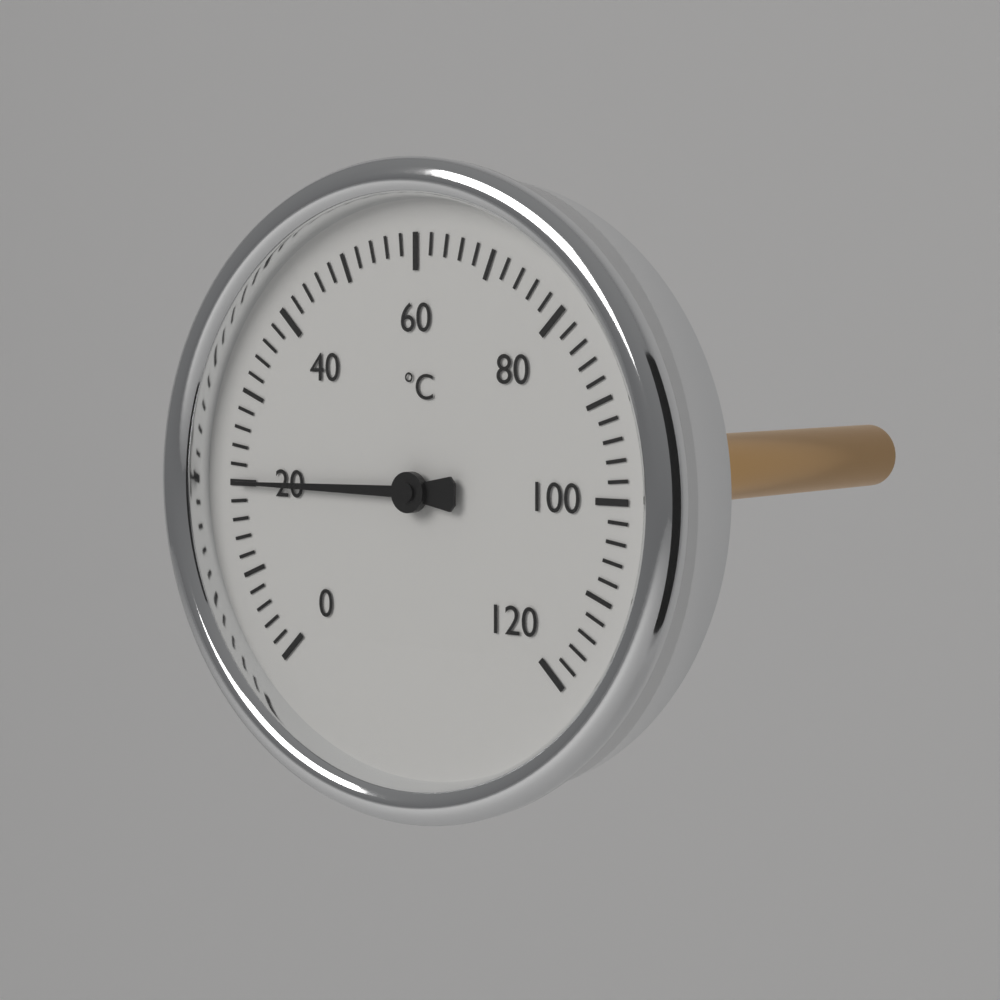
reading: 20 °C
